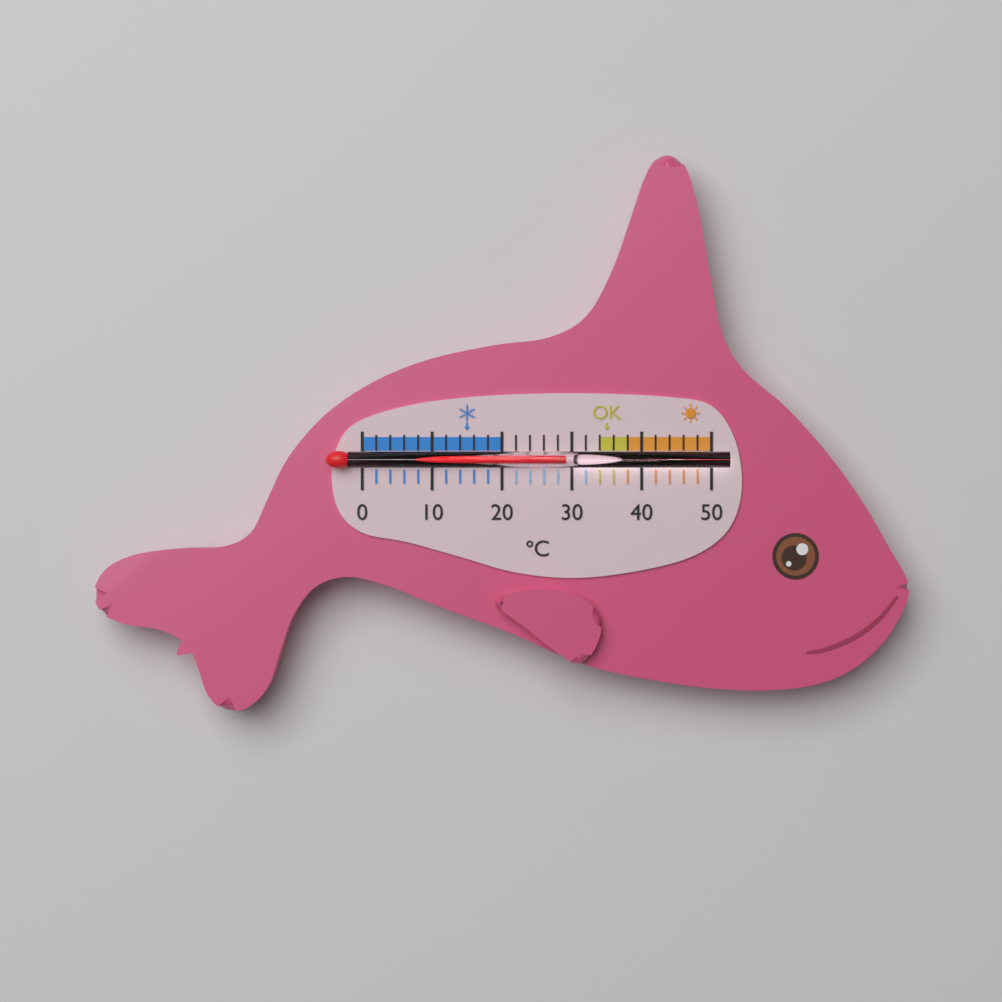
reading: 29 °C
